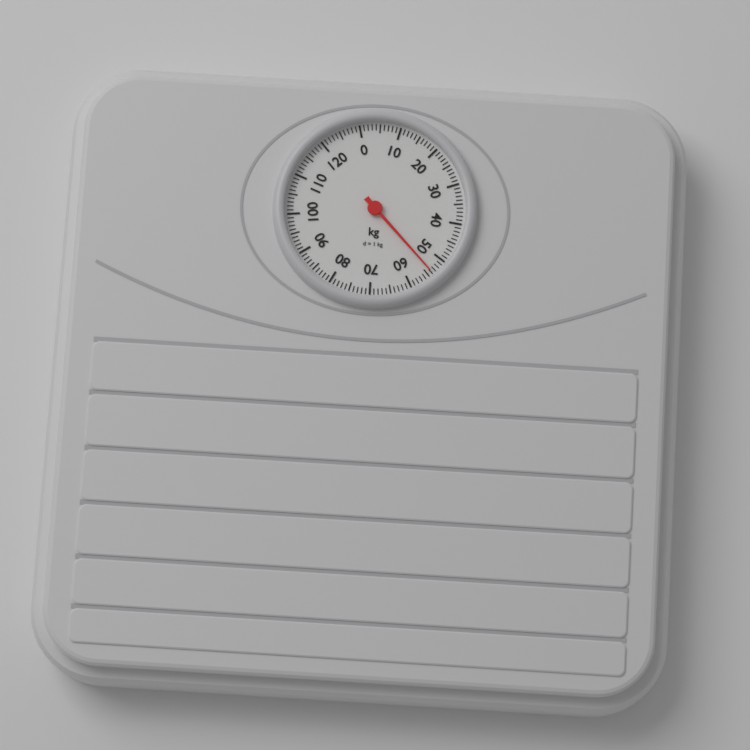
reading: 54 kg
